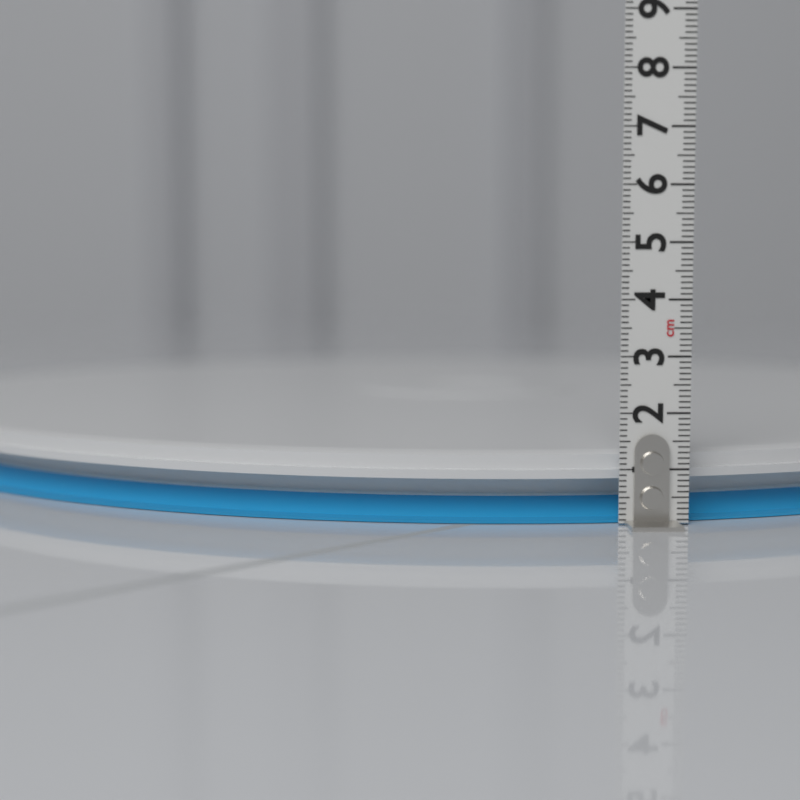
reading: 1.3 cm
